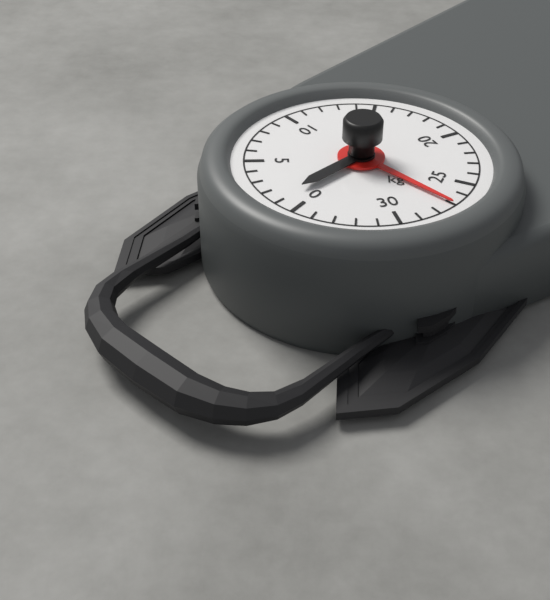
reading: 27 kg
